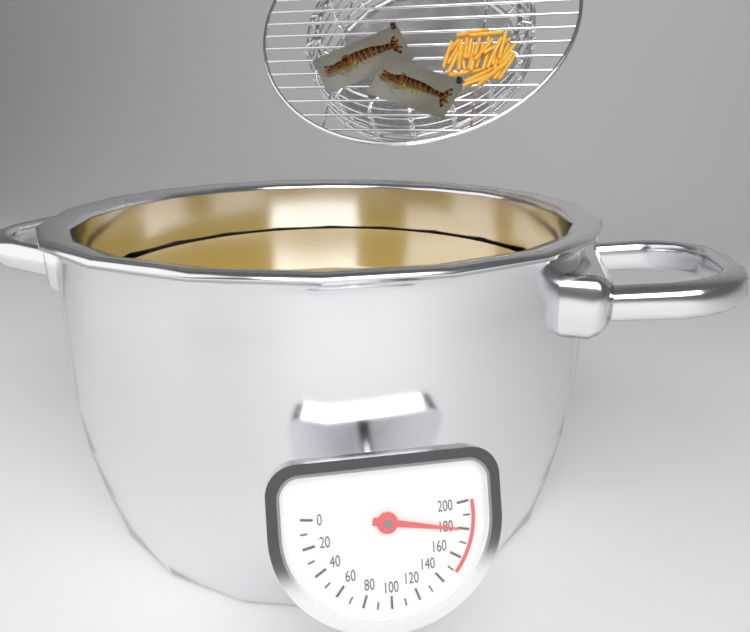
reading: 180 (no unit)
